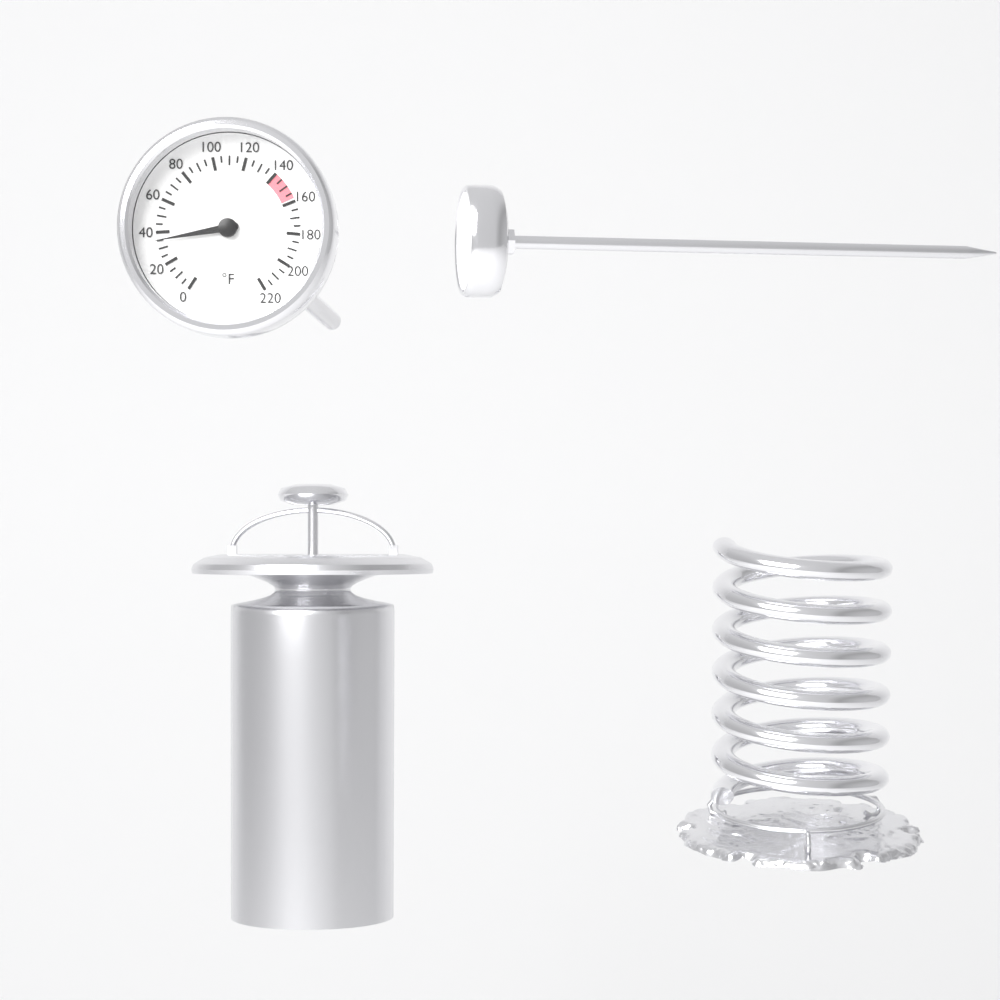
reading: 35 °F
